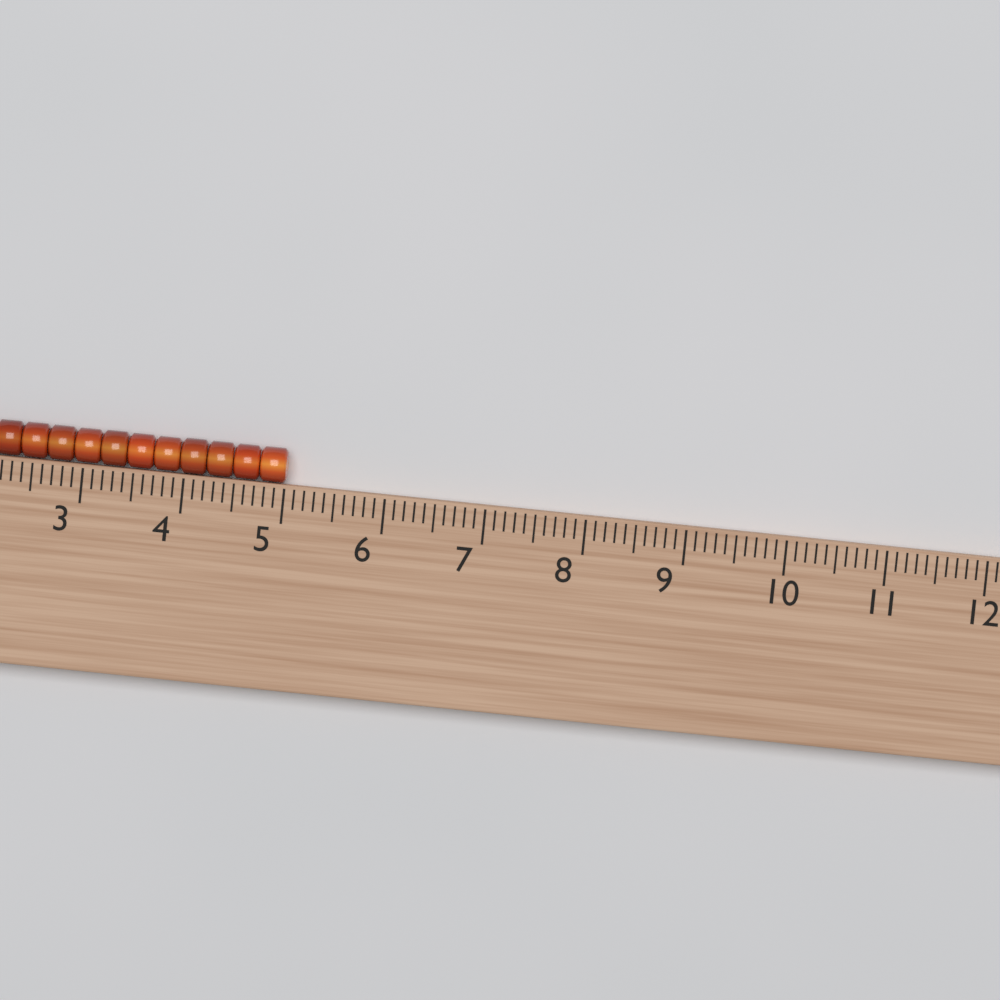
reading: 5.0 (no unit)
